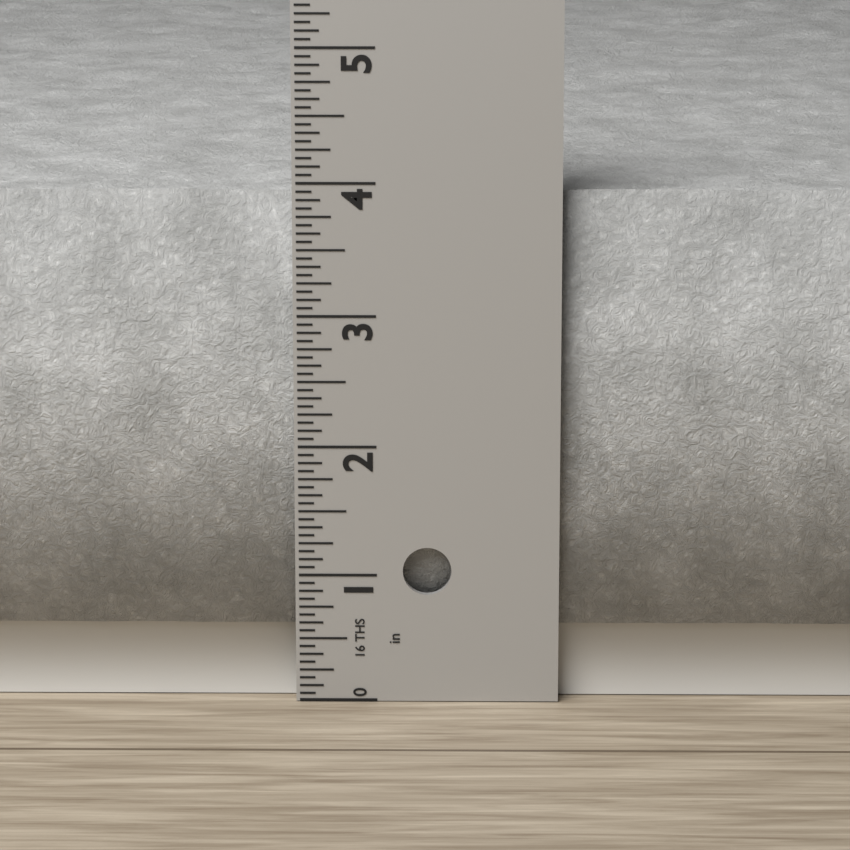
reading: 3.9375 in
